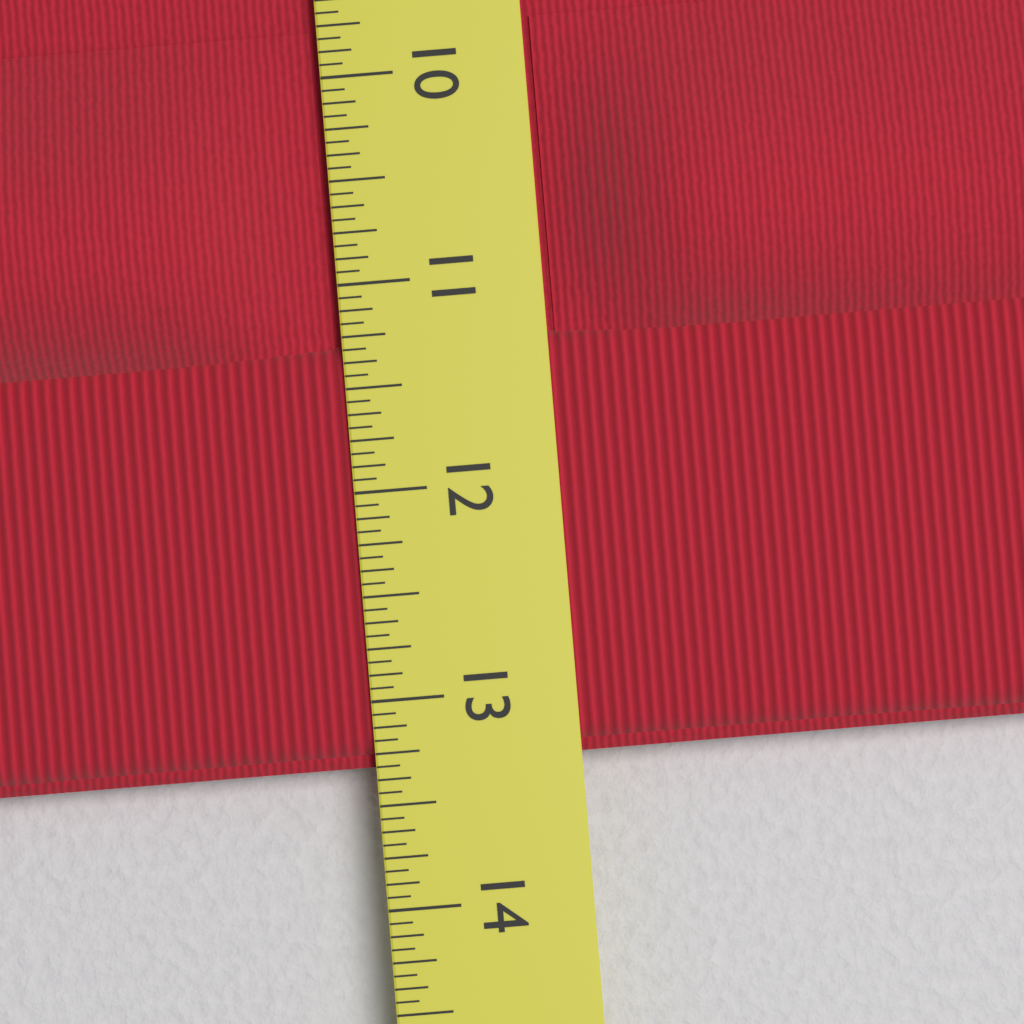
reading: 13.3125 in
